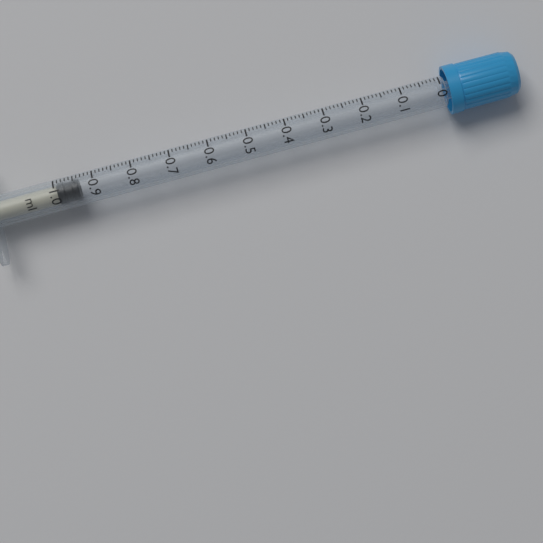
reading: 0.94 ml
